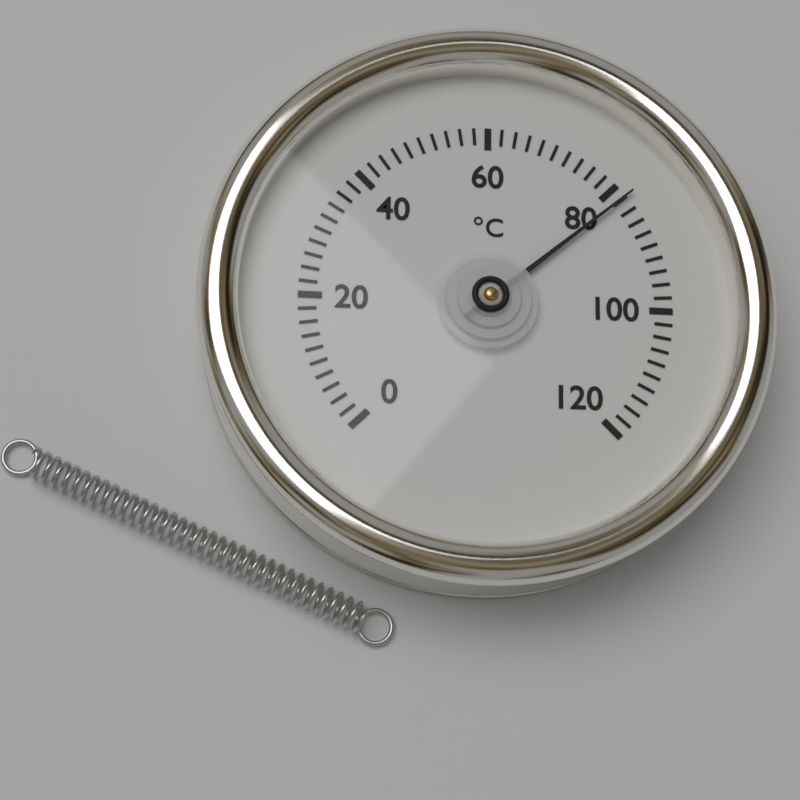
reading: 82 °C
